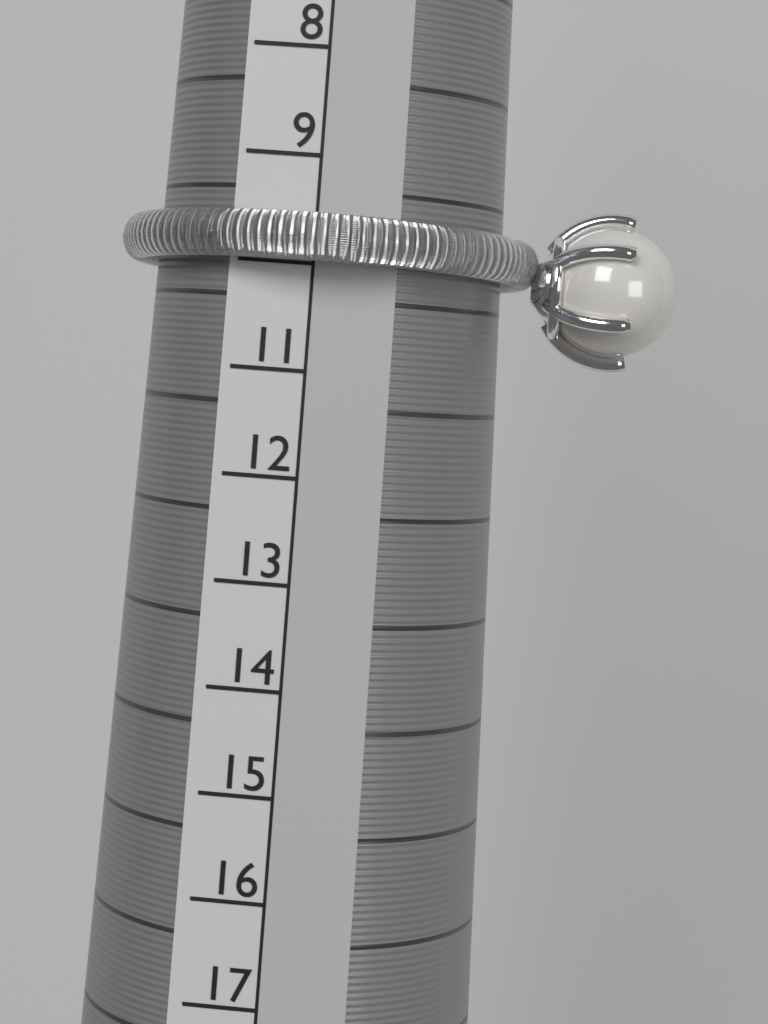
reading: 10 (no unit)
